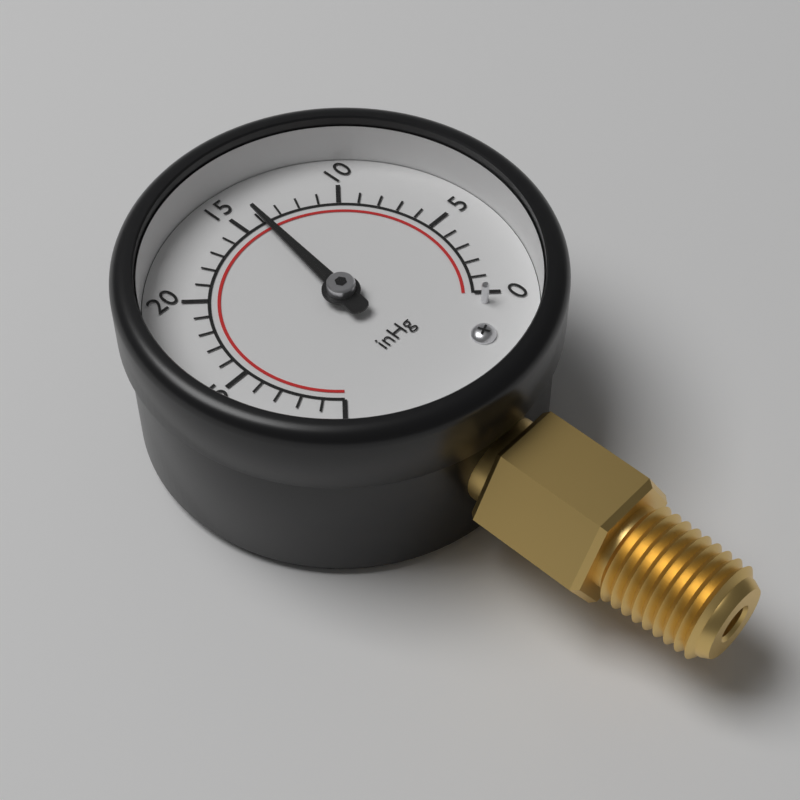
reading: 14 inHg
